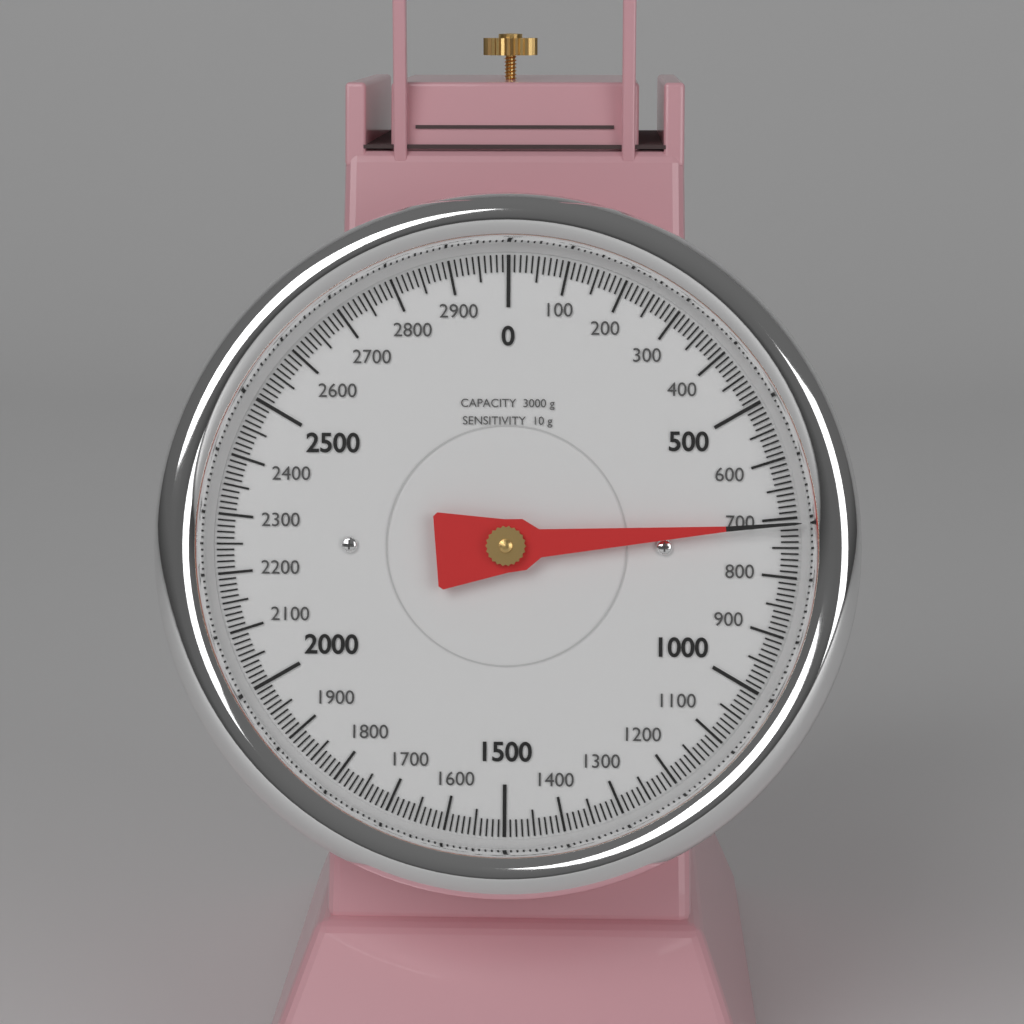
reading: 710 g
